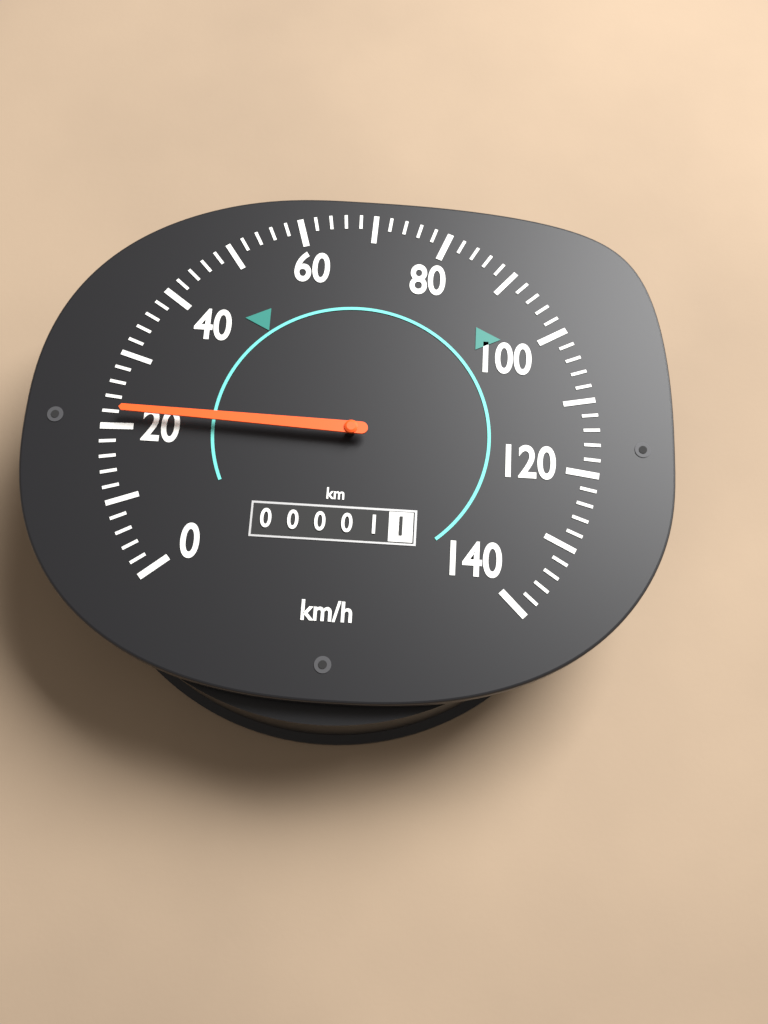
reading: 22 km/h
